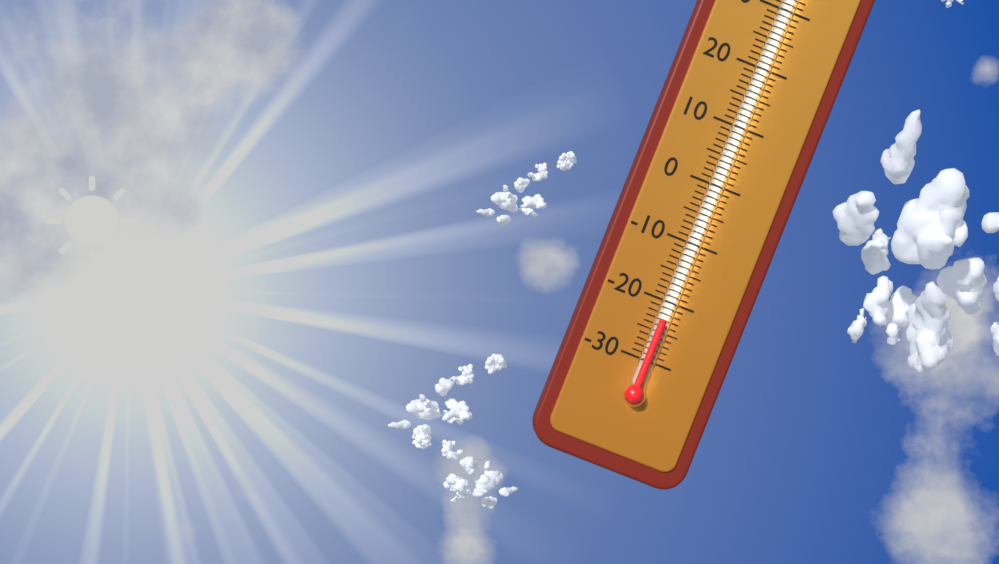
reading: -23 °C
